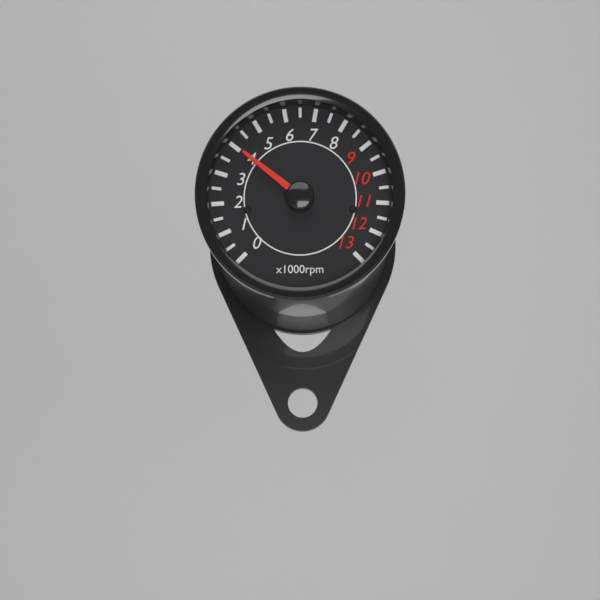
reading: 4000 rpm
